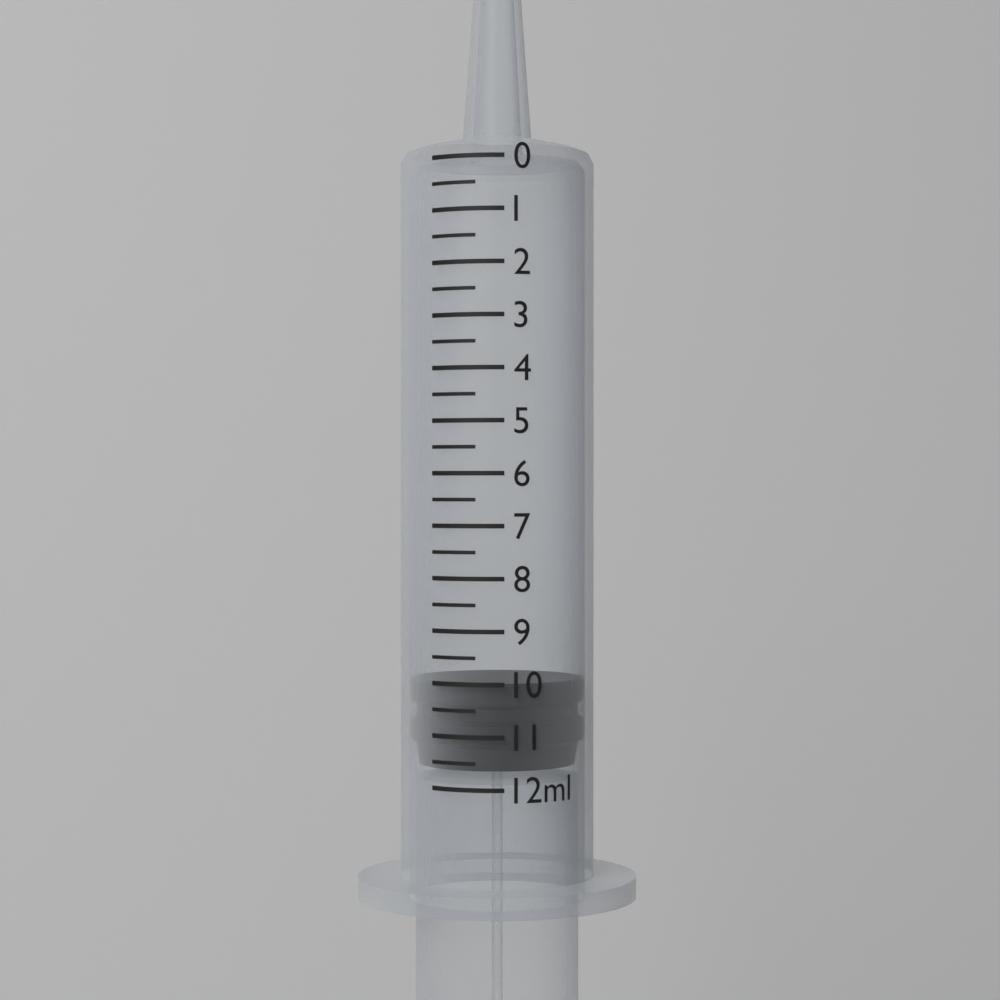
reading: 10.0 ml
